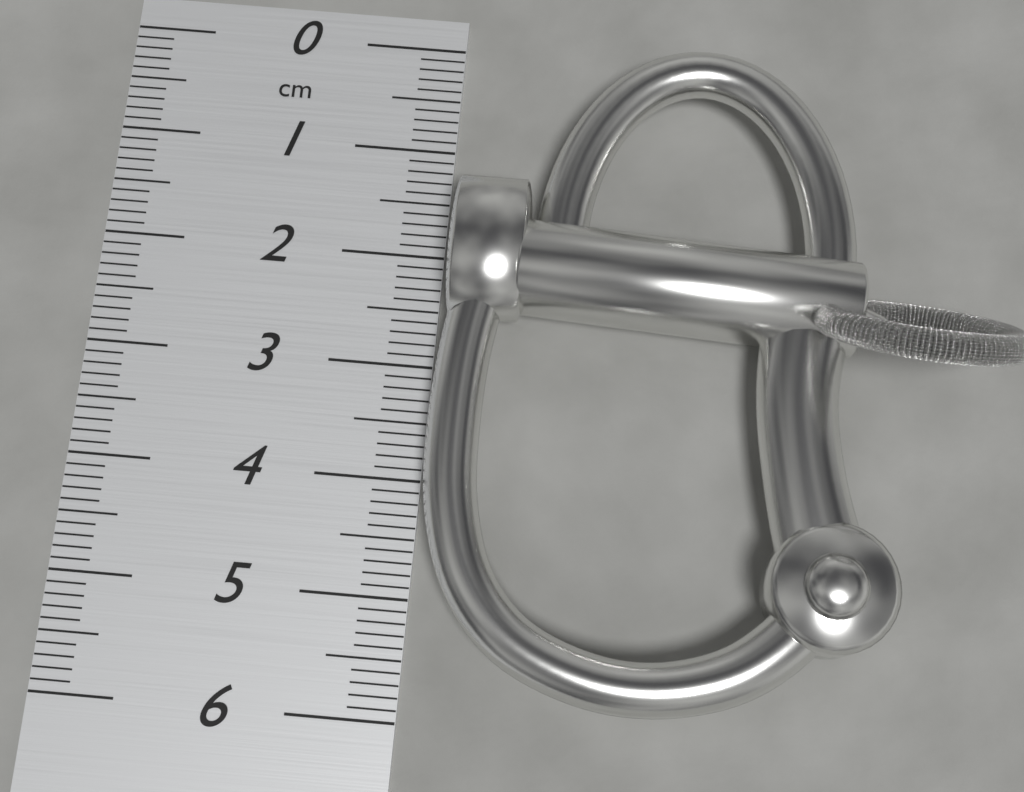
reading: 5.8 cm
